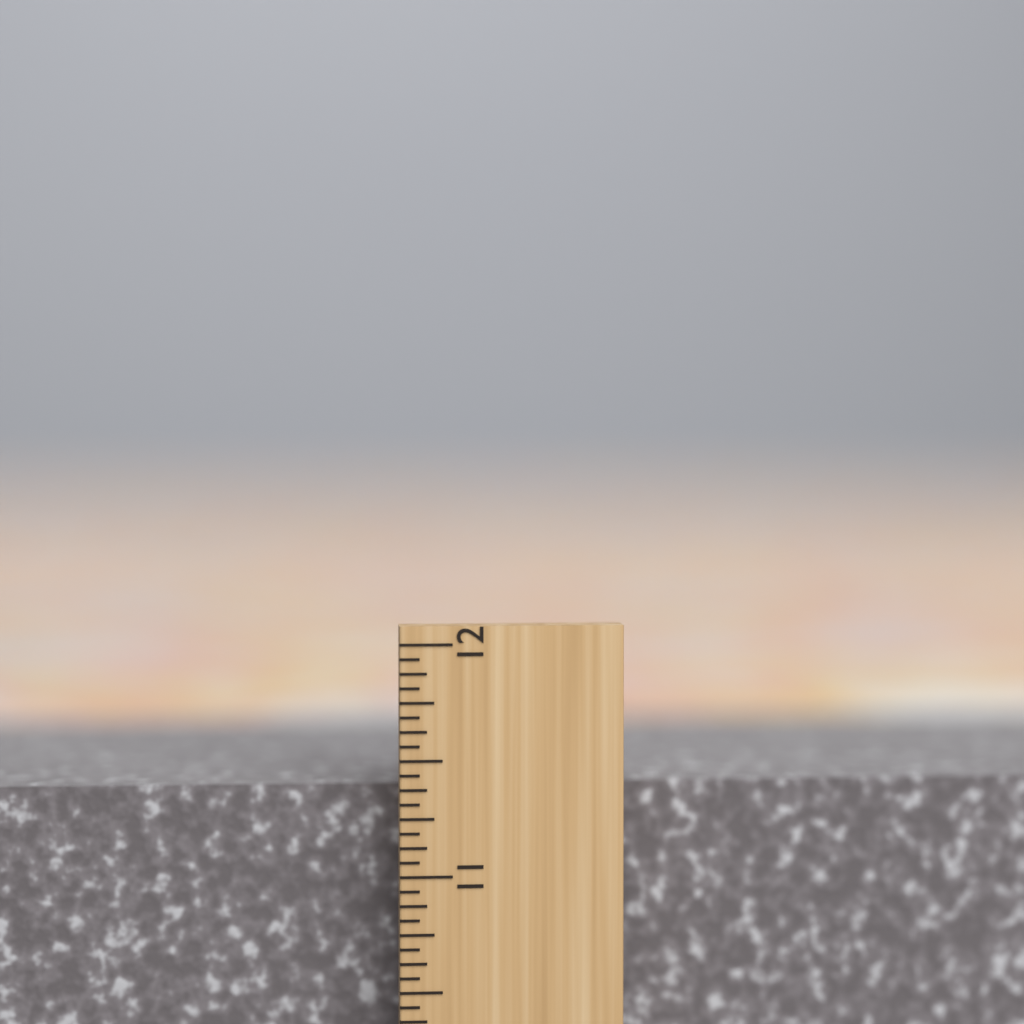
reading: 11.3750 inch
